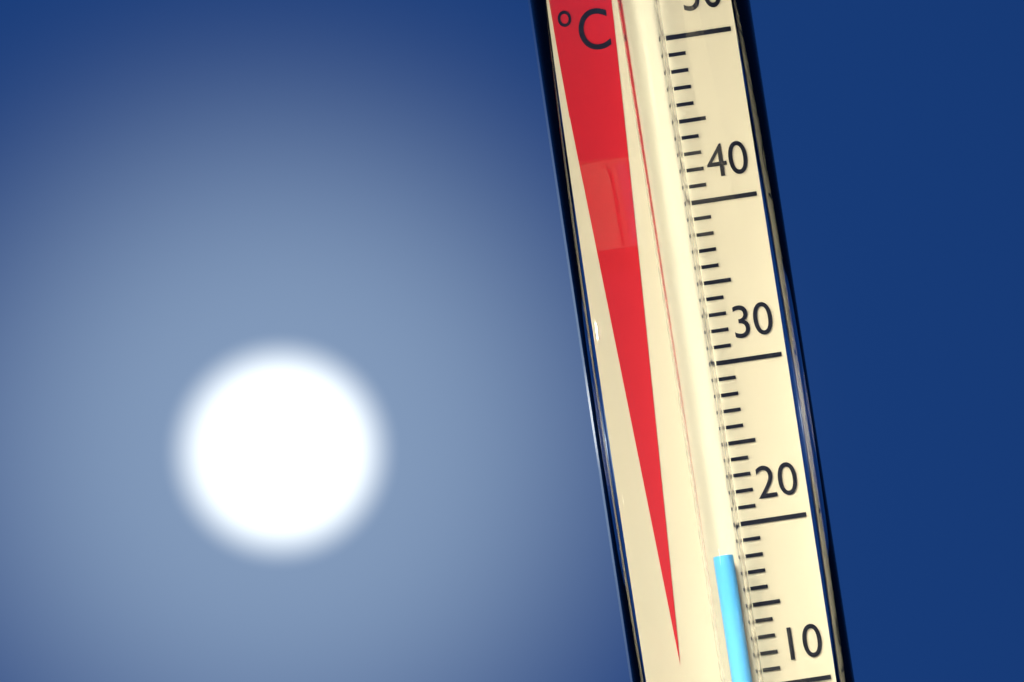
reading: 18 °C
